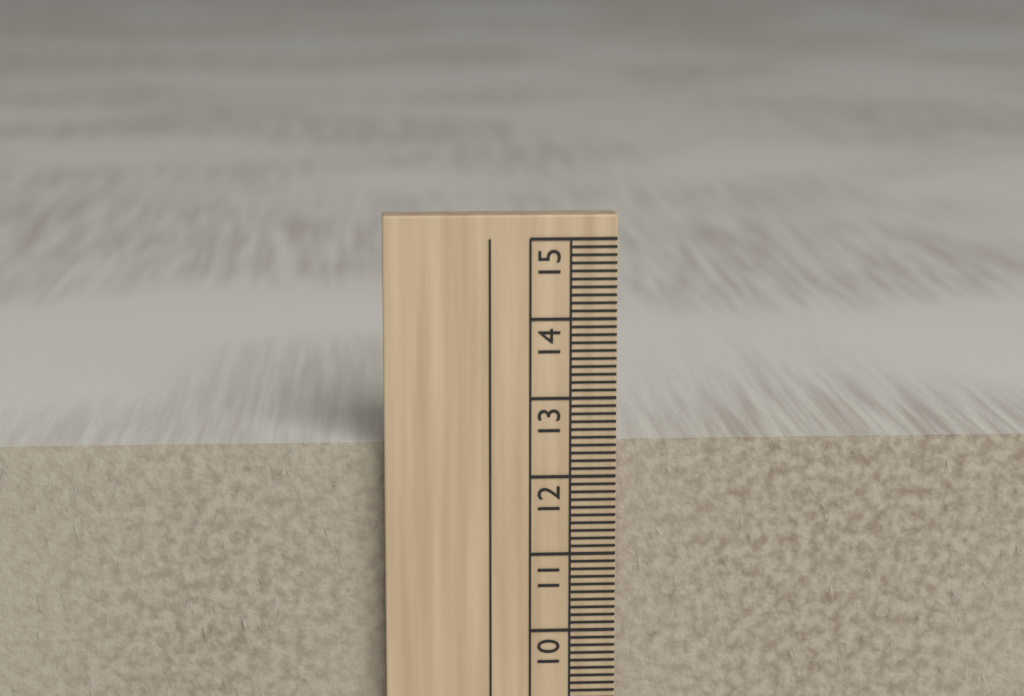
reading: 12.4 cm
